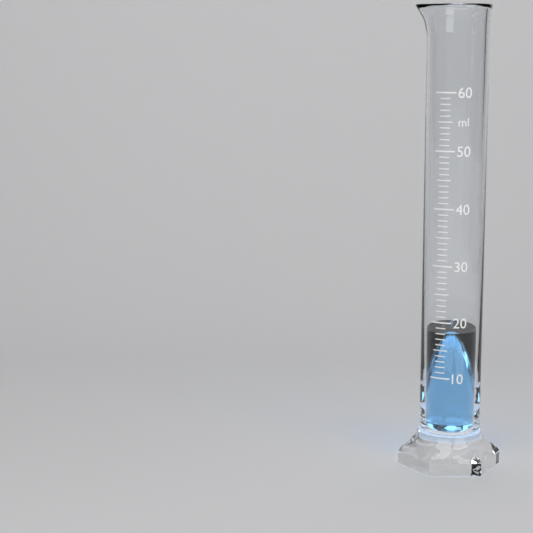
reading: 18 ml
